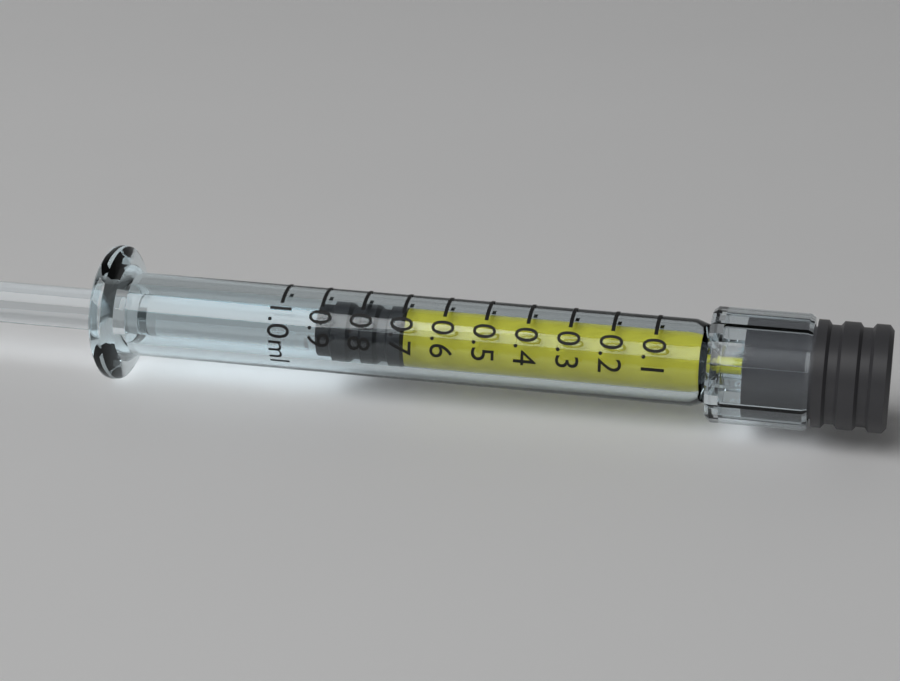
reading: 0.7 ml
